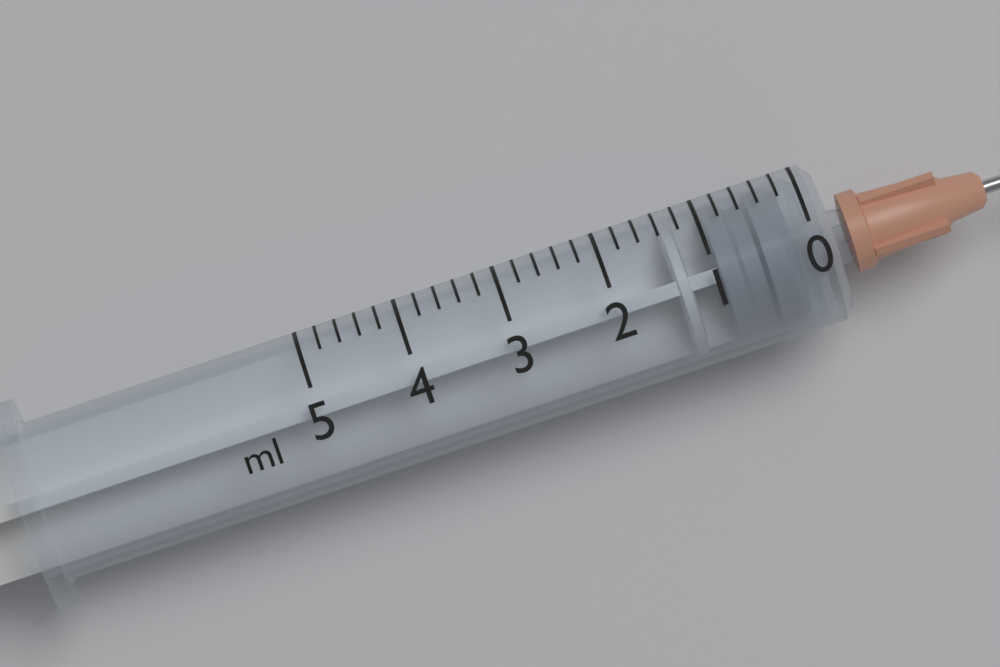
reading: 0.2 ml
